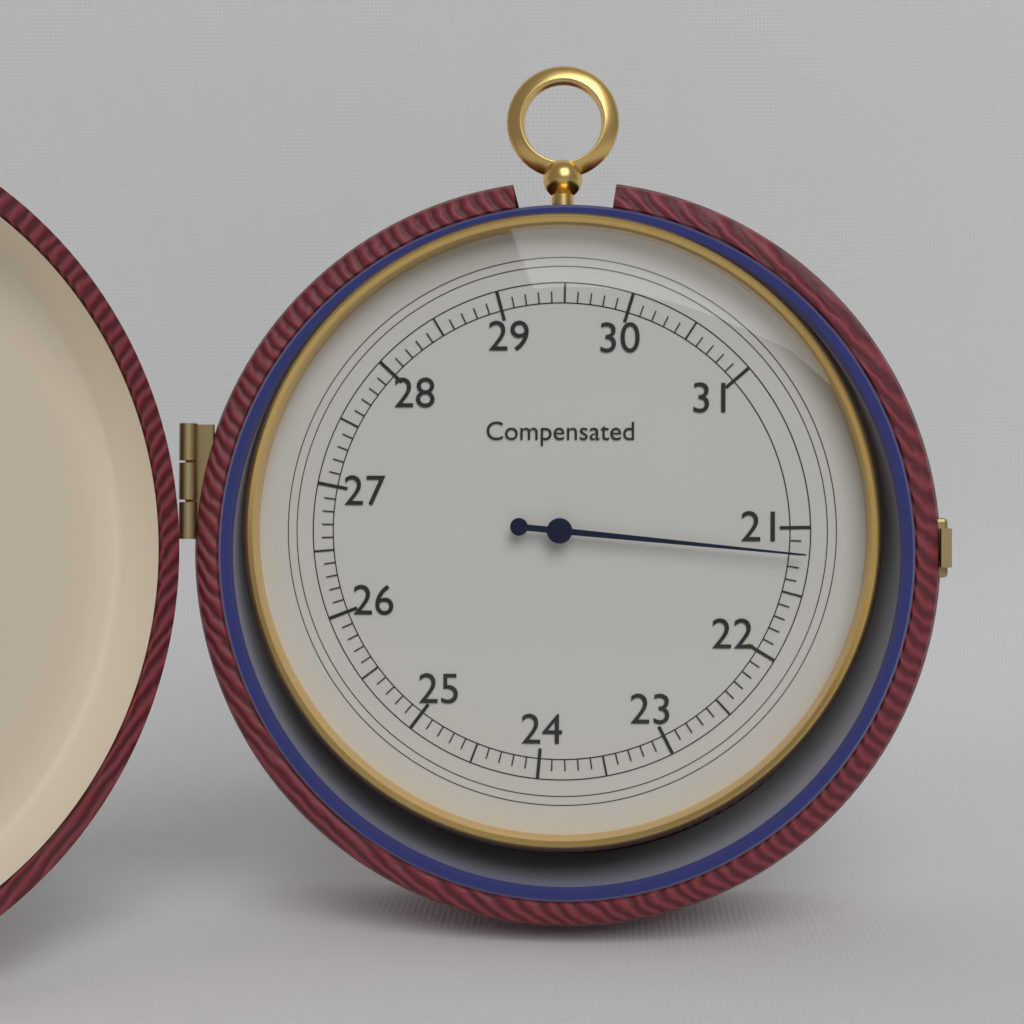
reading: 21.2 (no unit)
